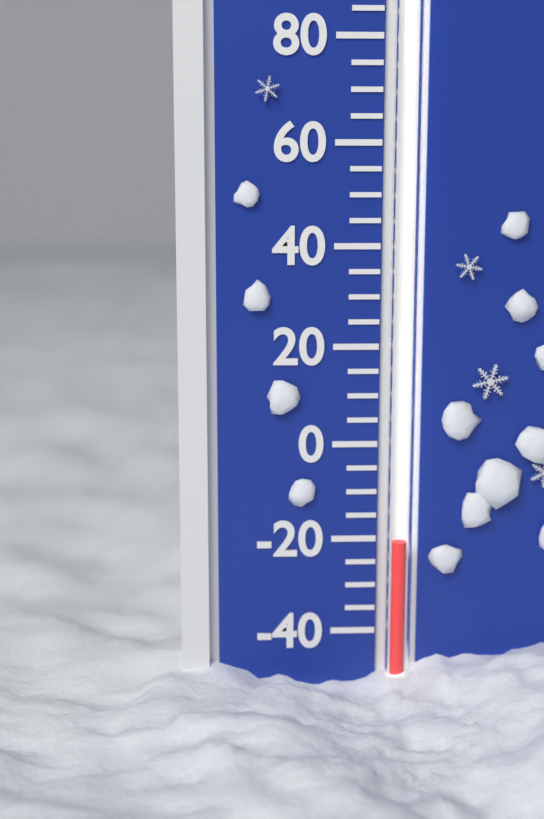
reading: -20 °F
